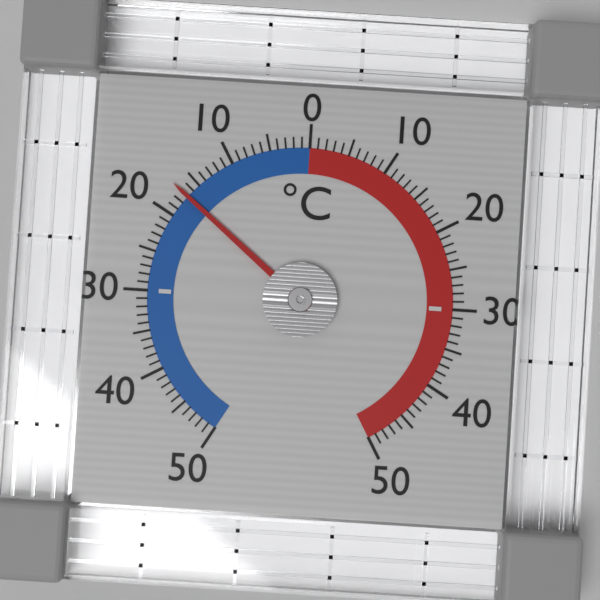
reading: -17 °C
